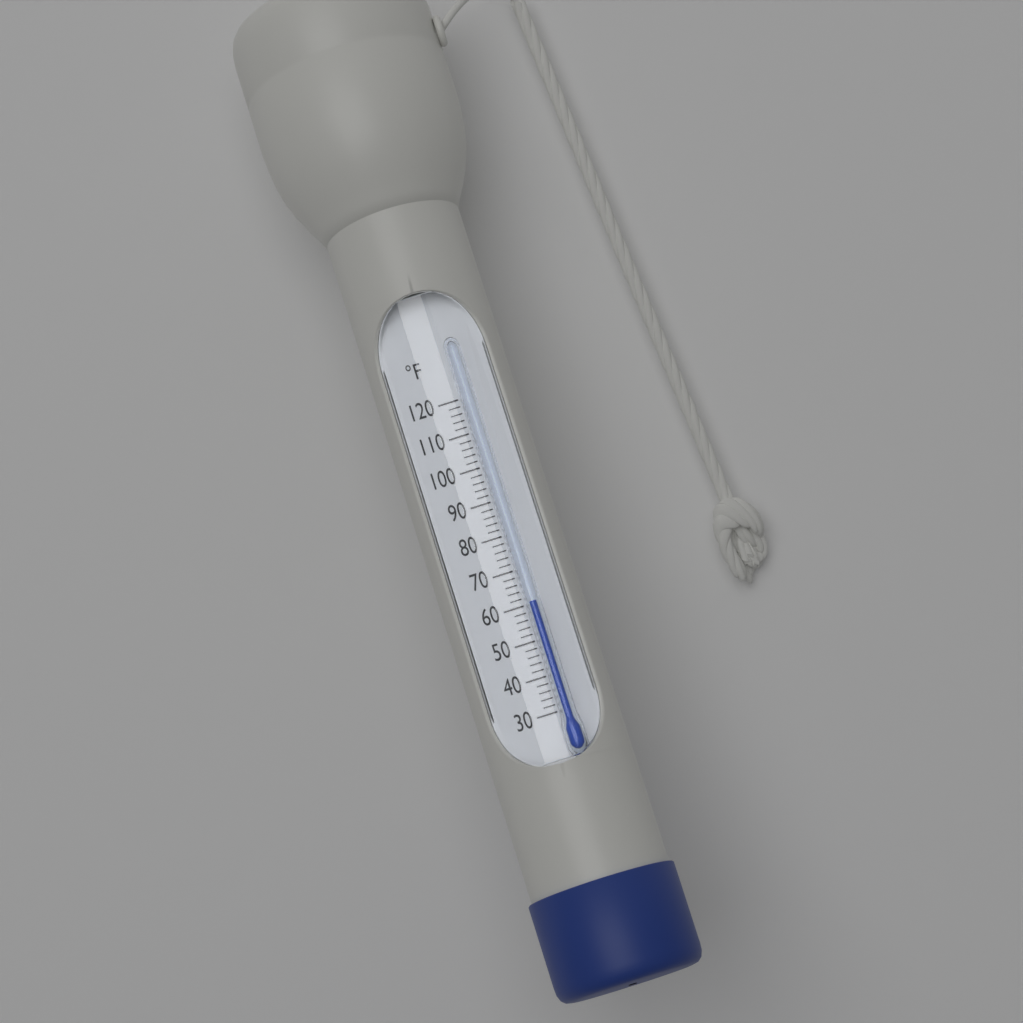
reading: 60 °F
